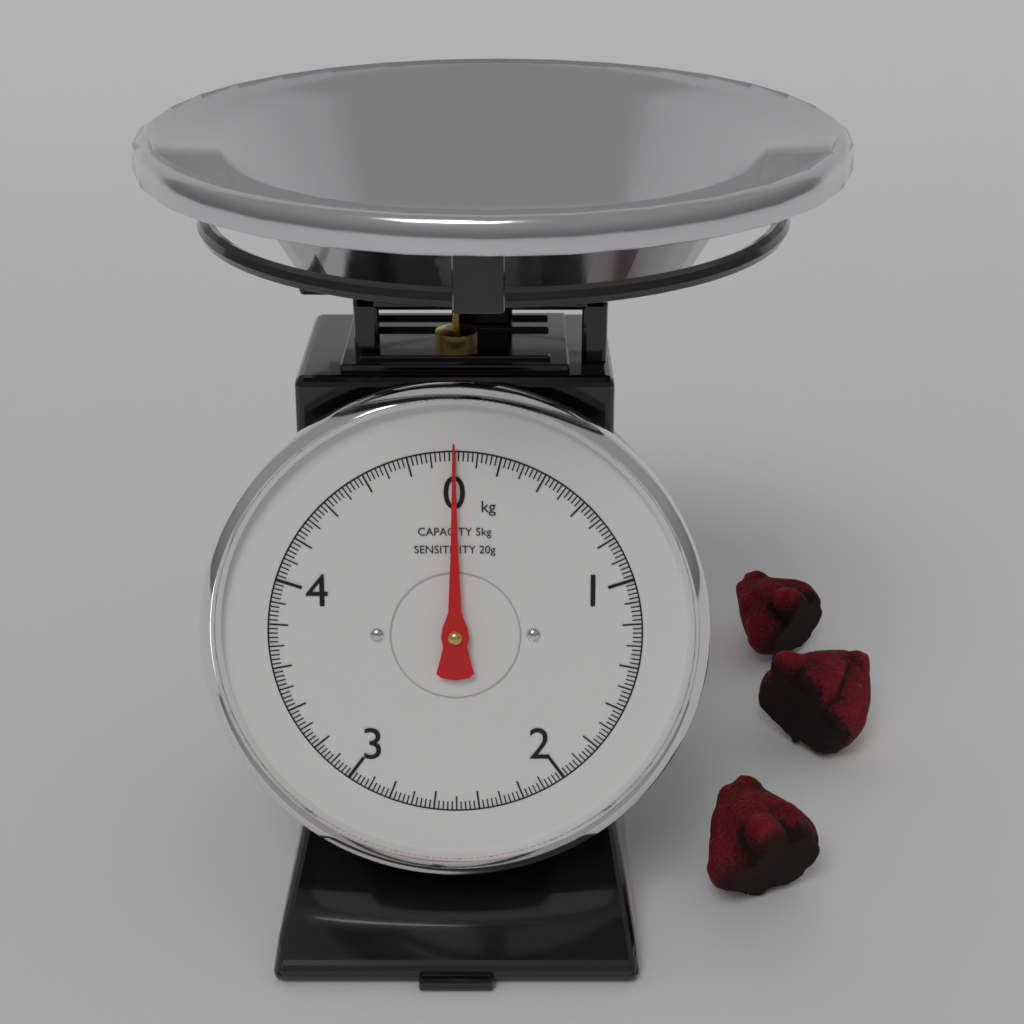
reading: 0.00 kg
